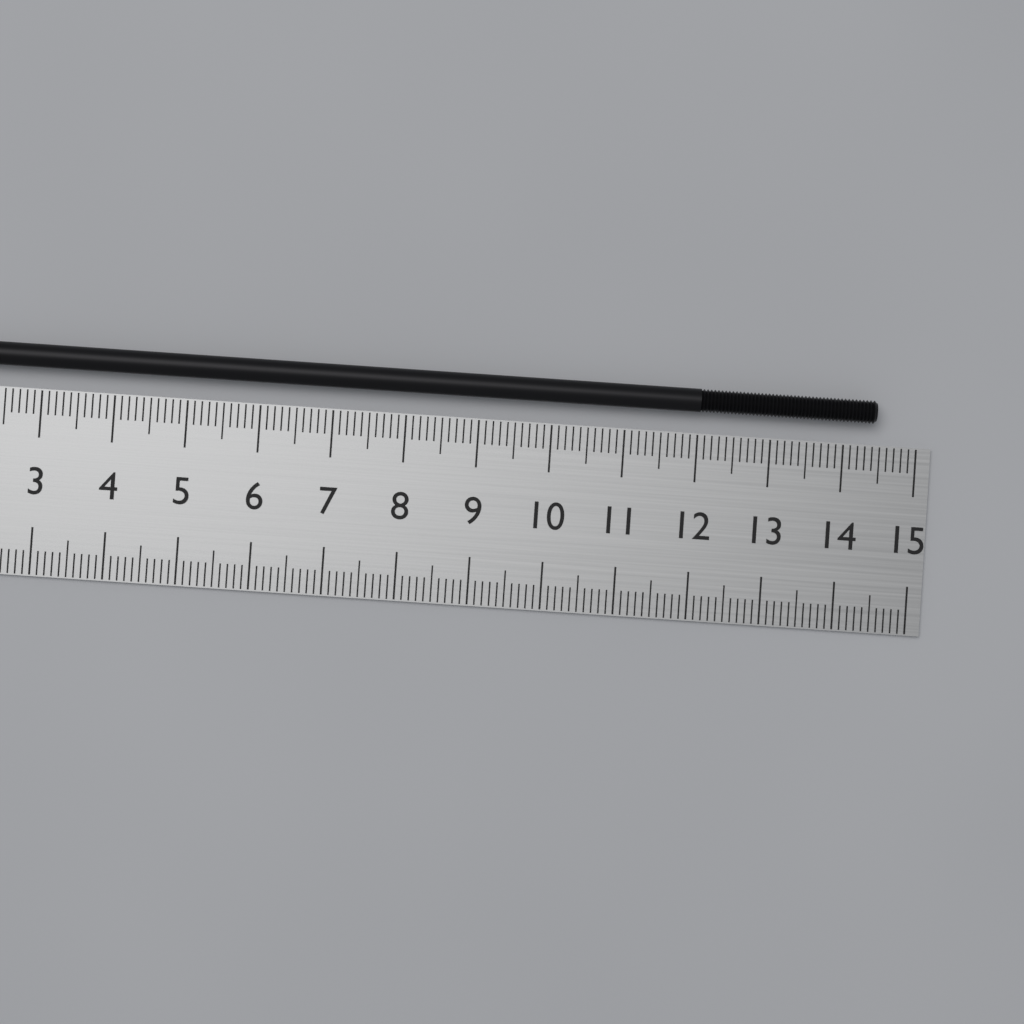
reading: 14.4 cm
